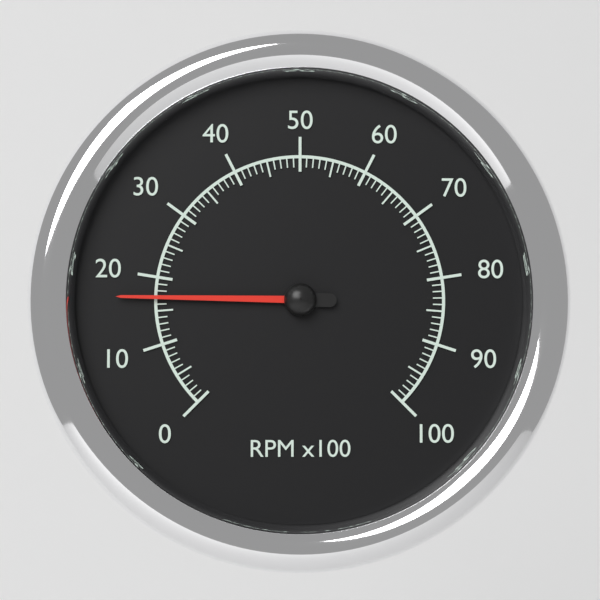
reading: 17 RPM x100
